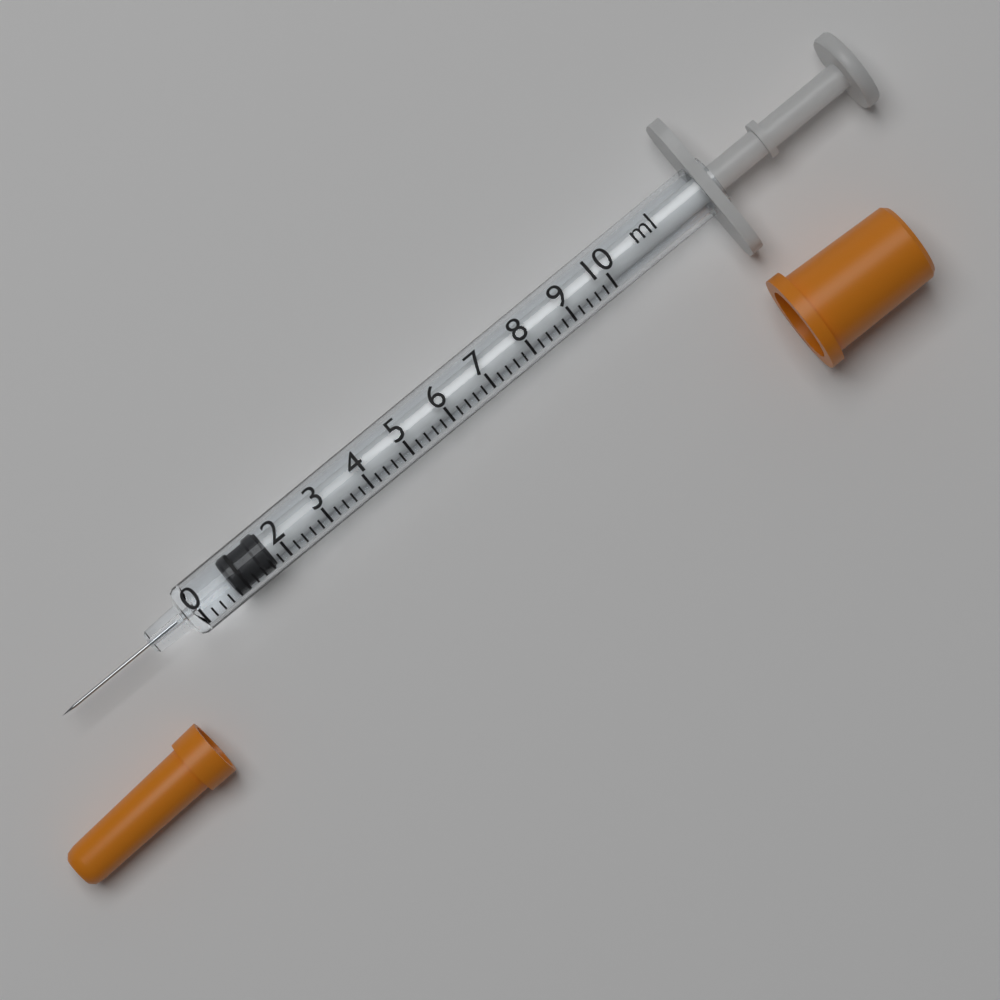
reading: 0.8 ml
